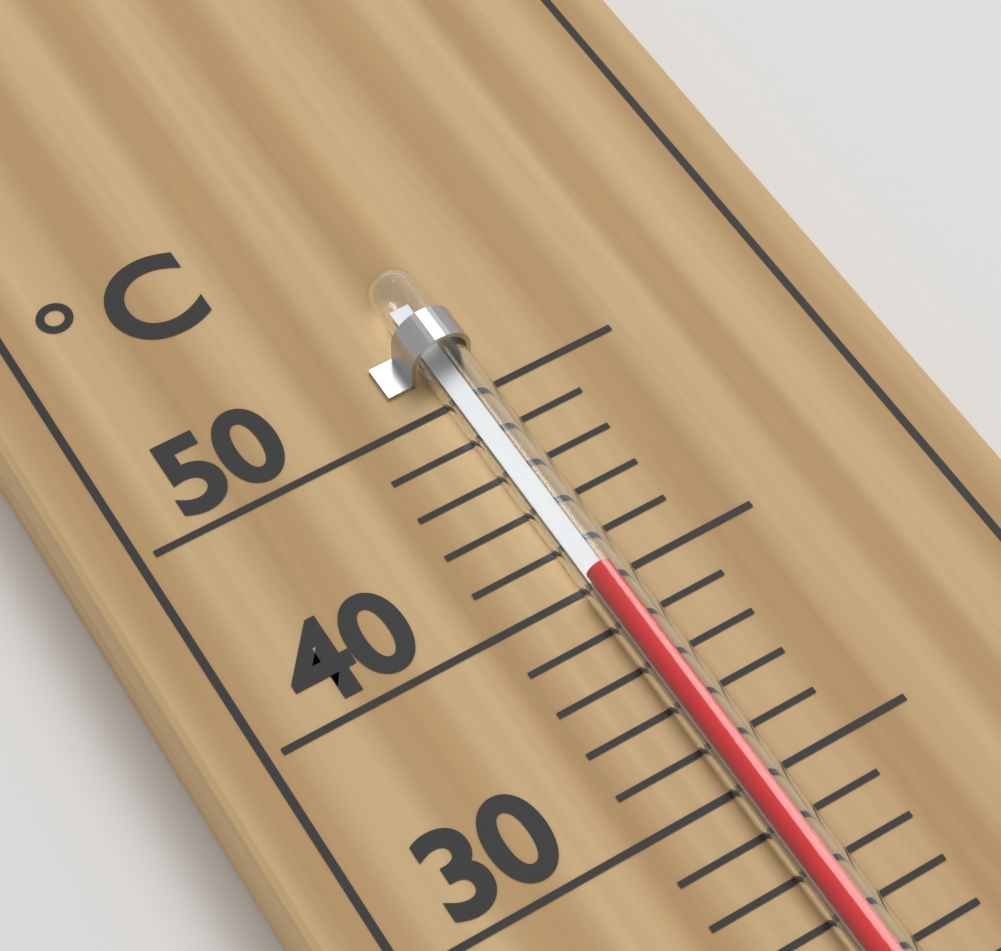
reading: 40 °C
